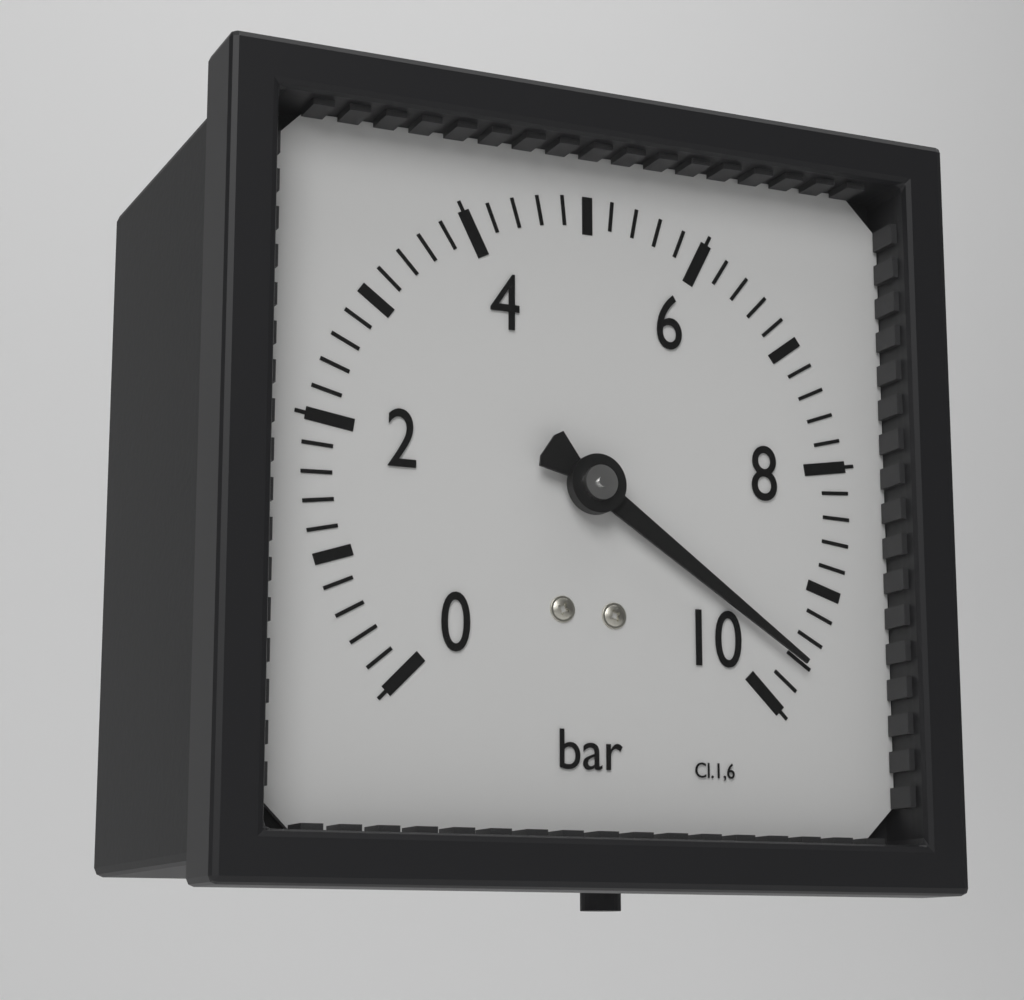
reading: 9.6 bar
